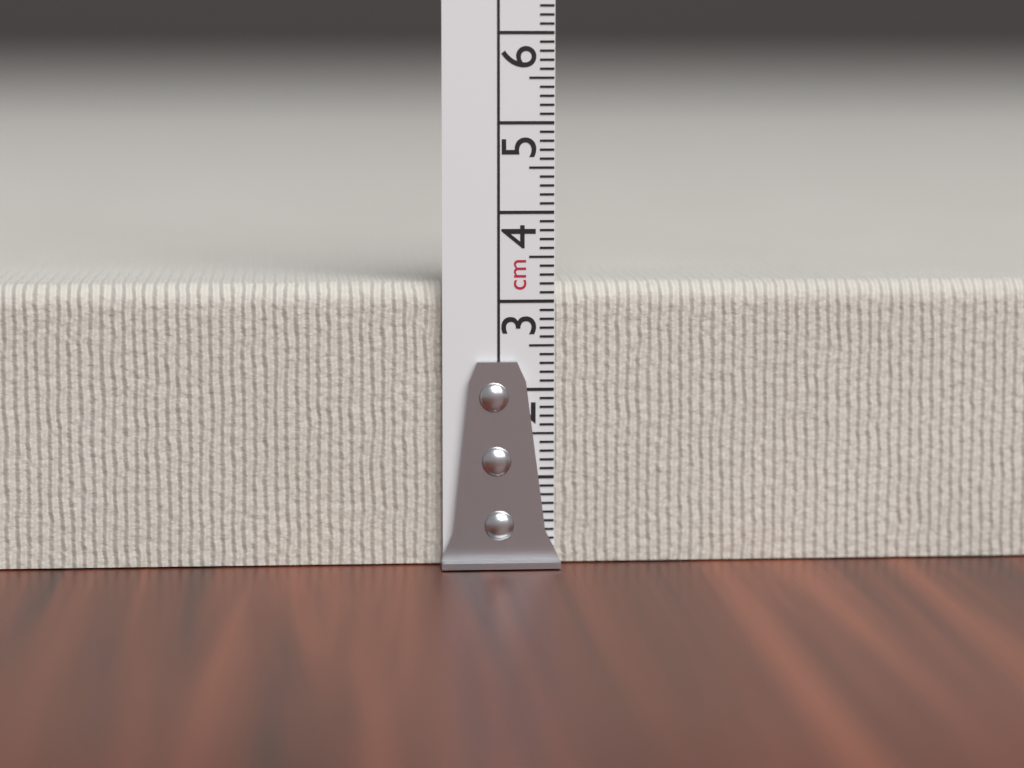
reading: 3.2 cm
